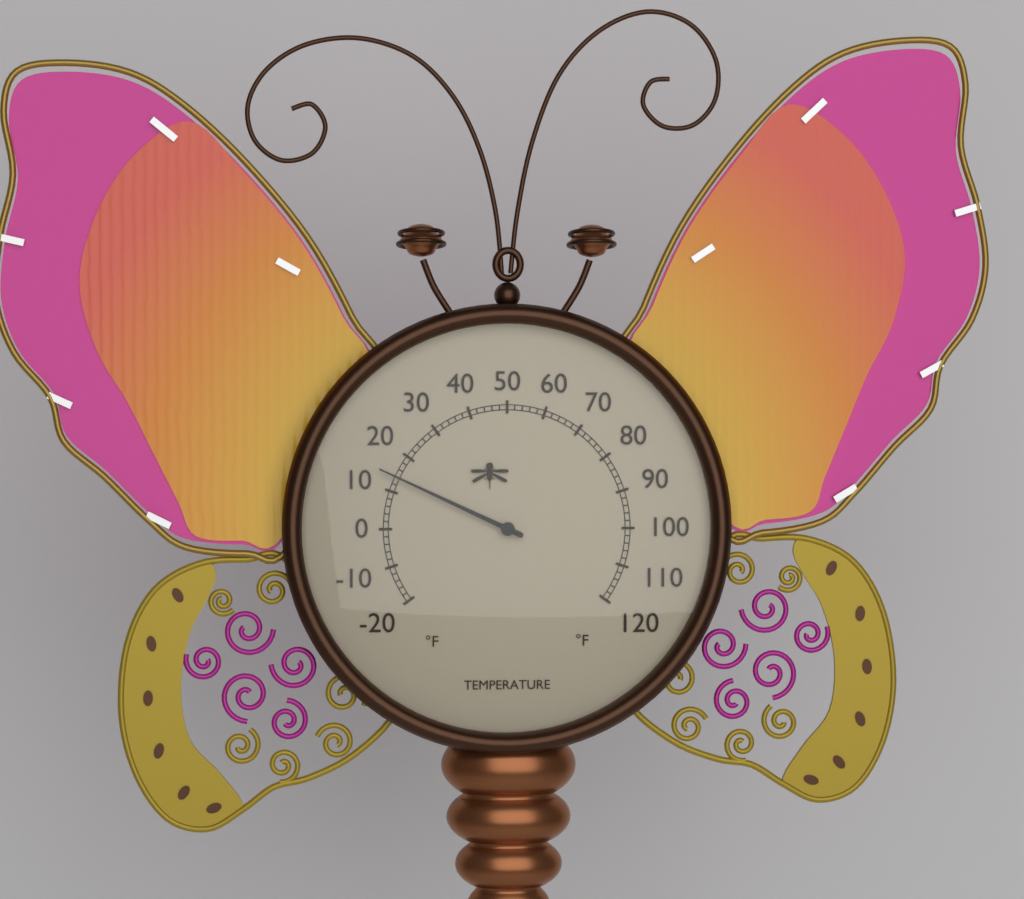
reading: 14 °F
